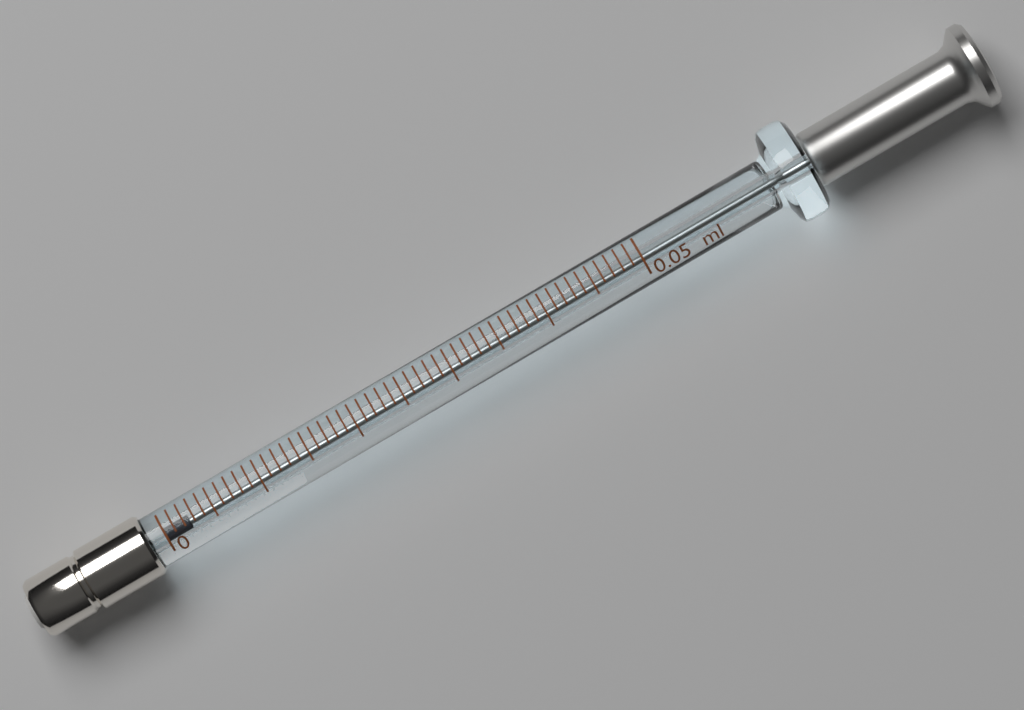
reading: 0.000 ml
